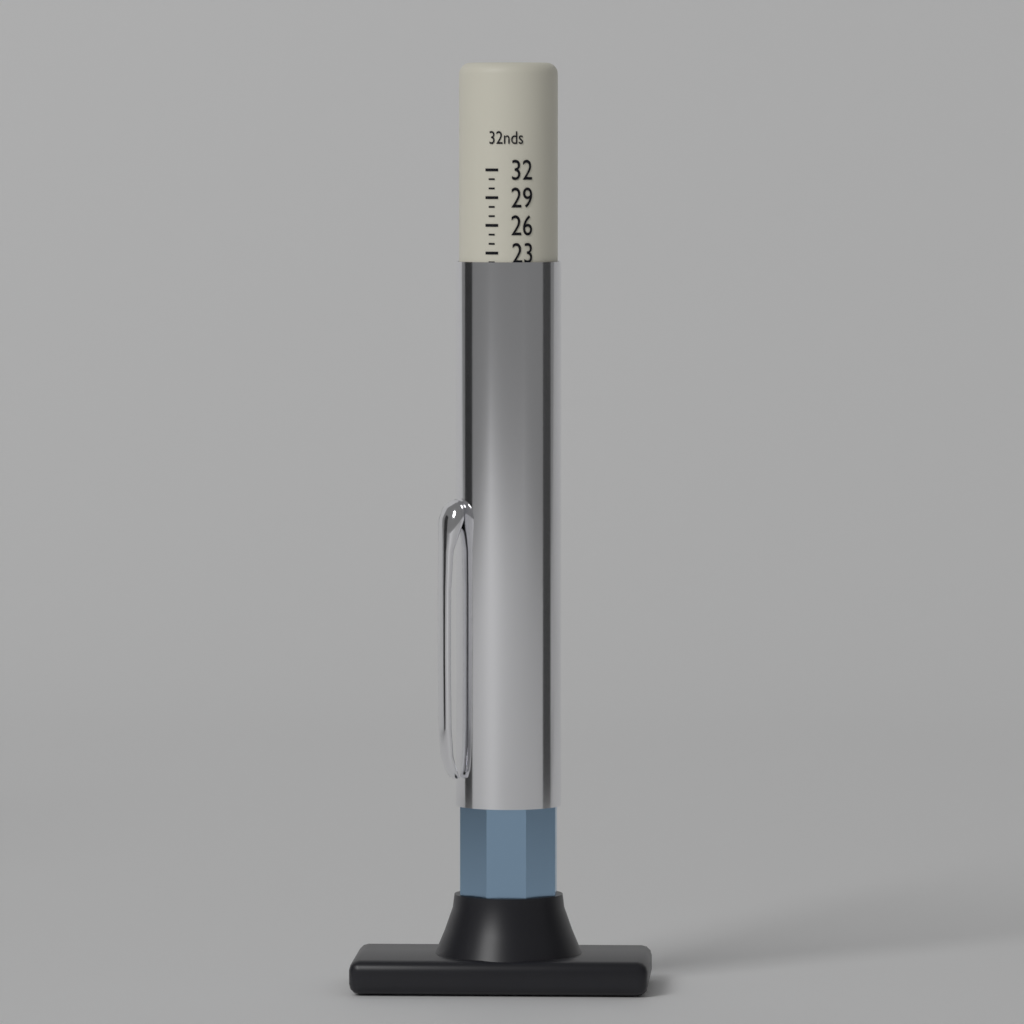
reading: 22 32nds
